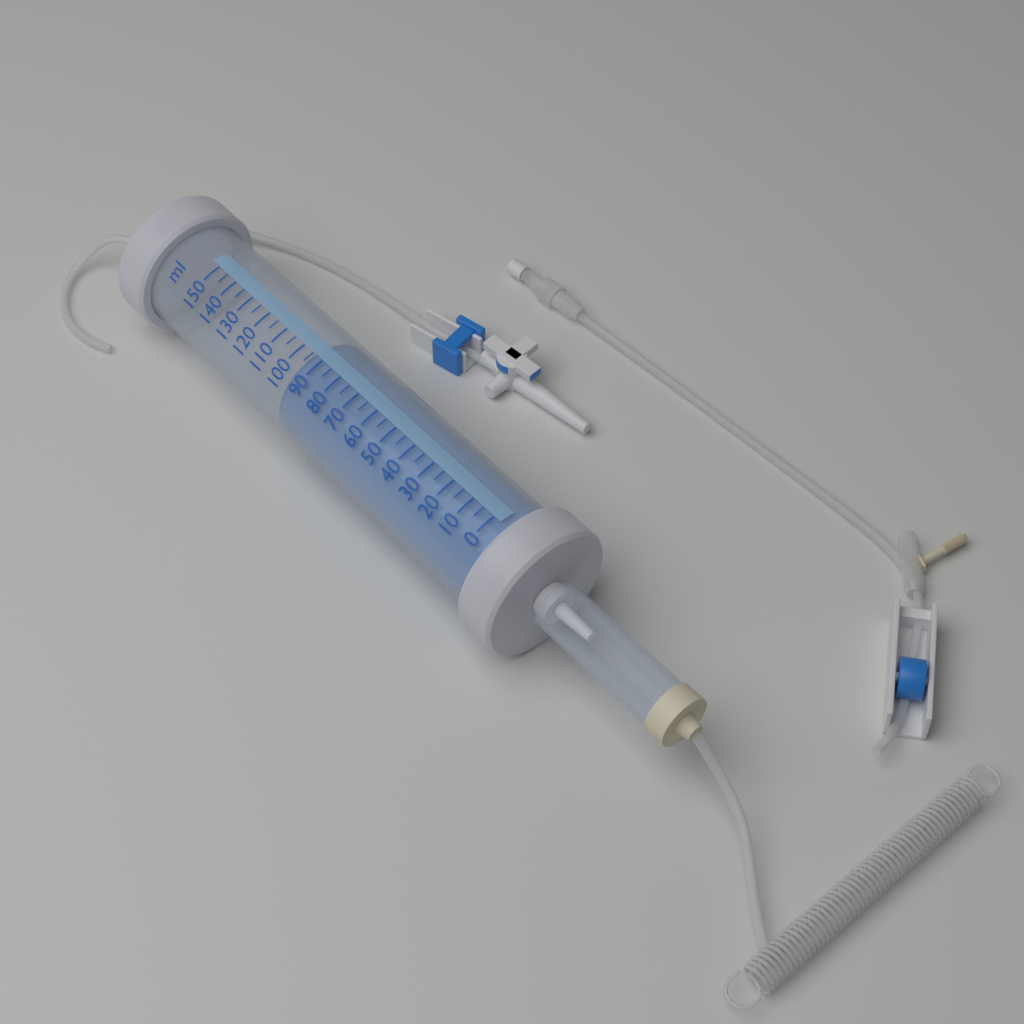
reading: 95 ml
